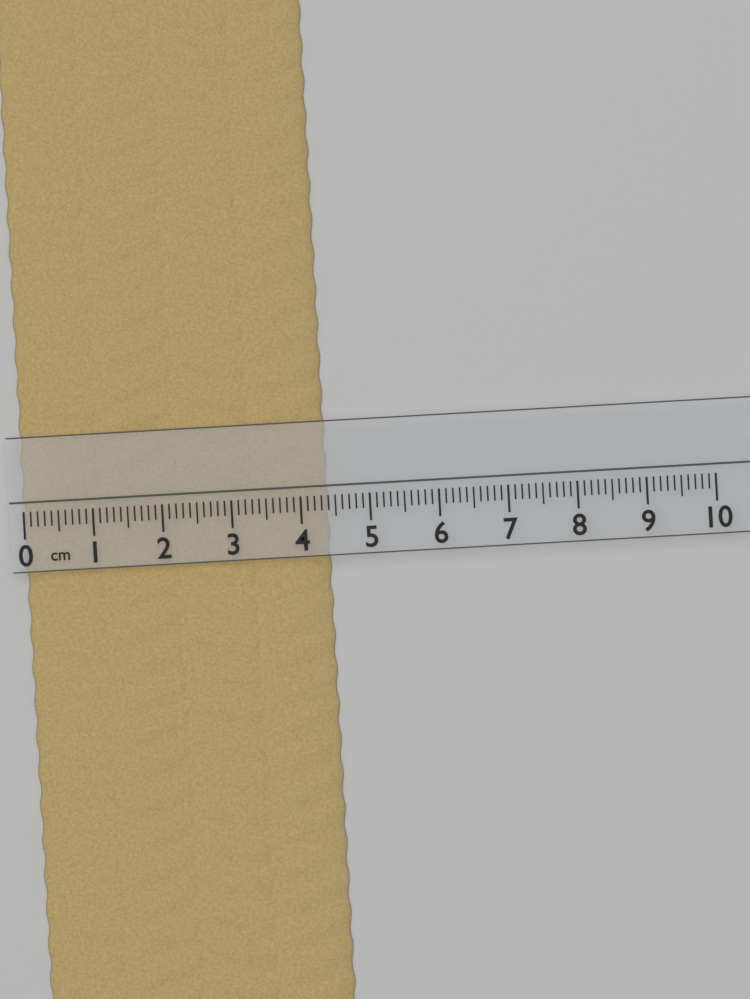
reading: 4.4 cm
